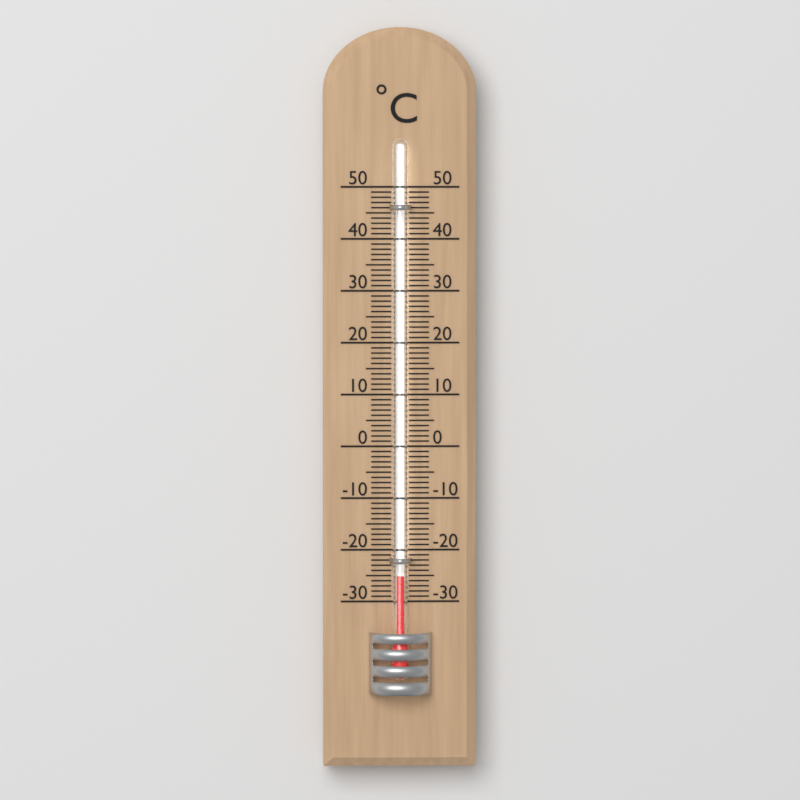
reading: -25 °C
